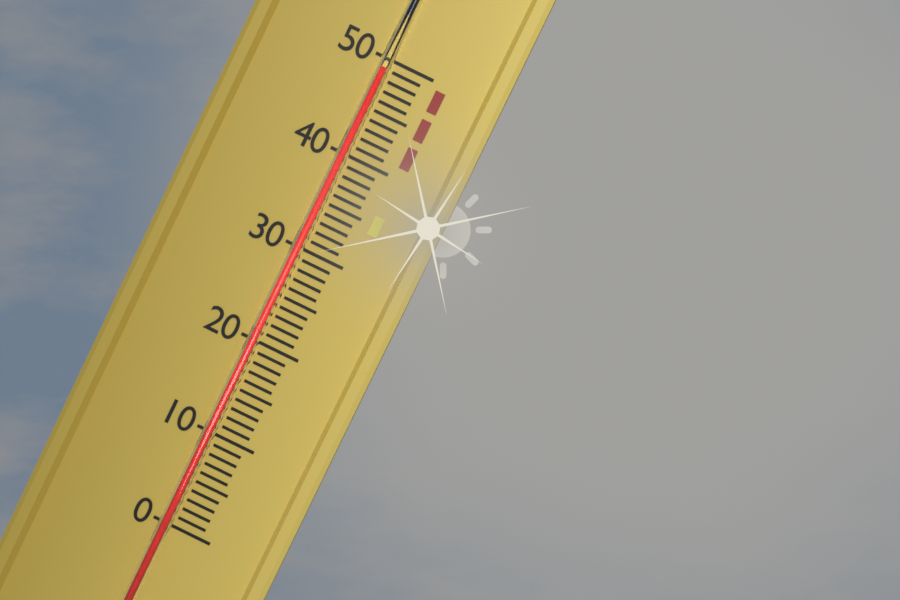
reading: 49 (no unit)
